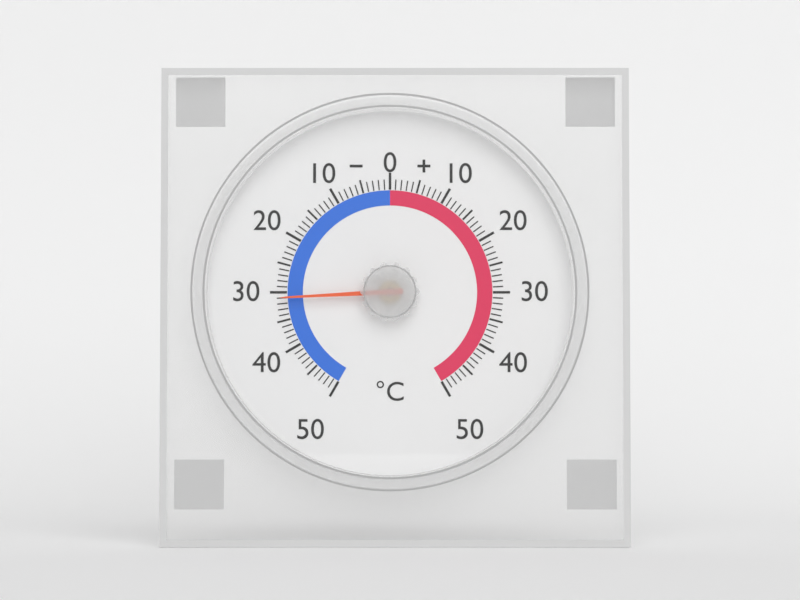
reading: -31 °C
